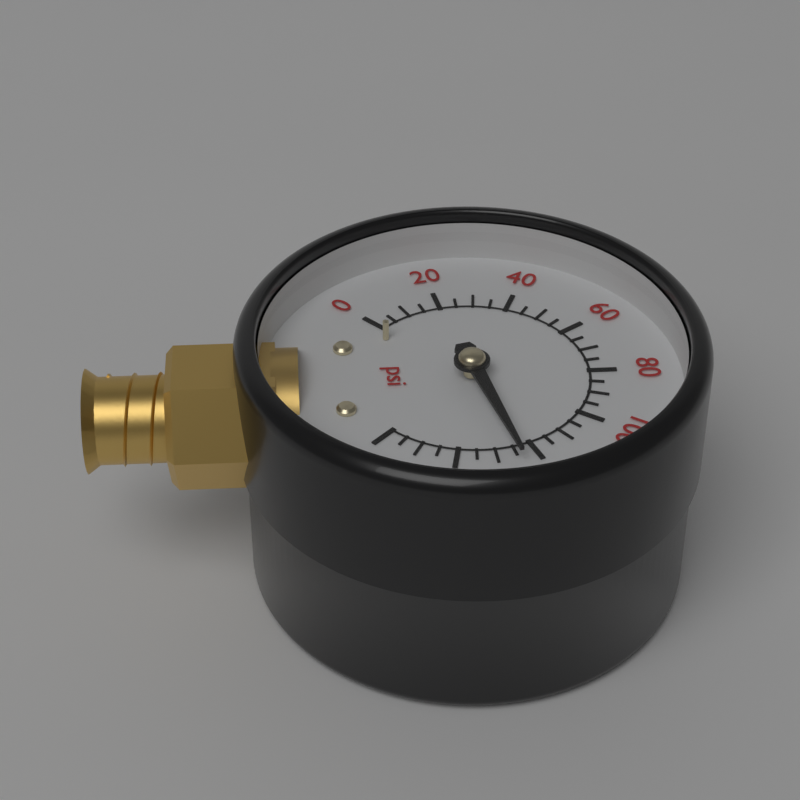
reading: 125 psi
